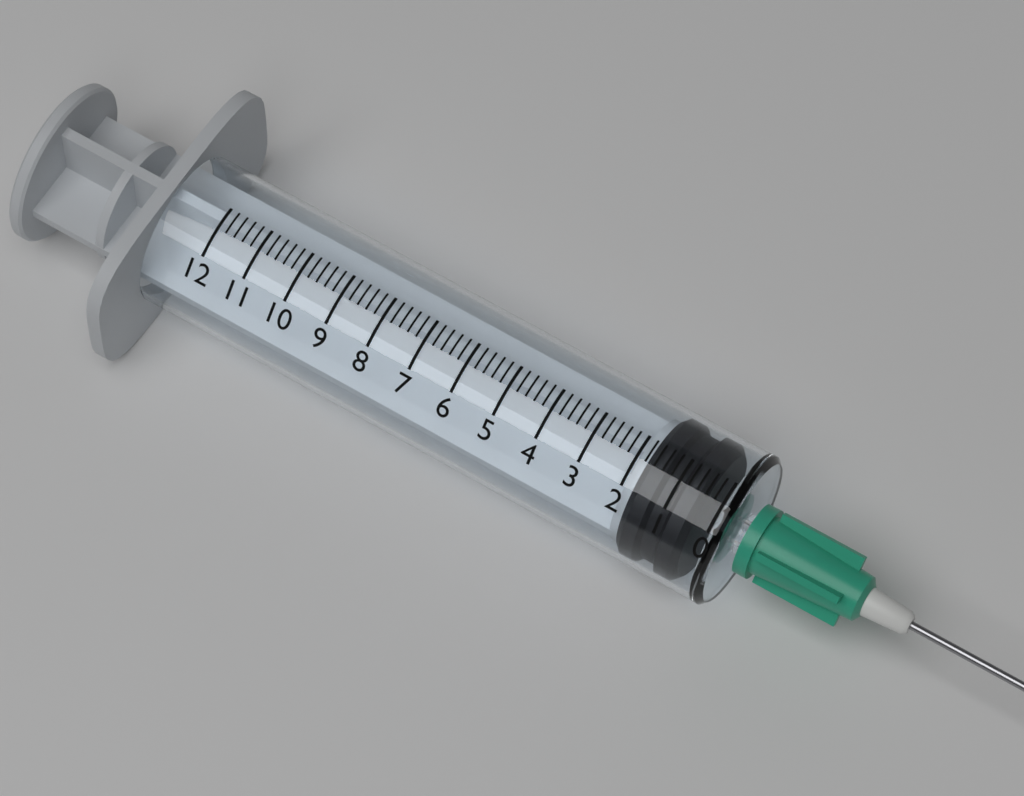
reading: 0.4 (no unit)
